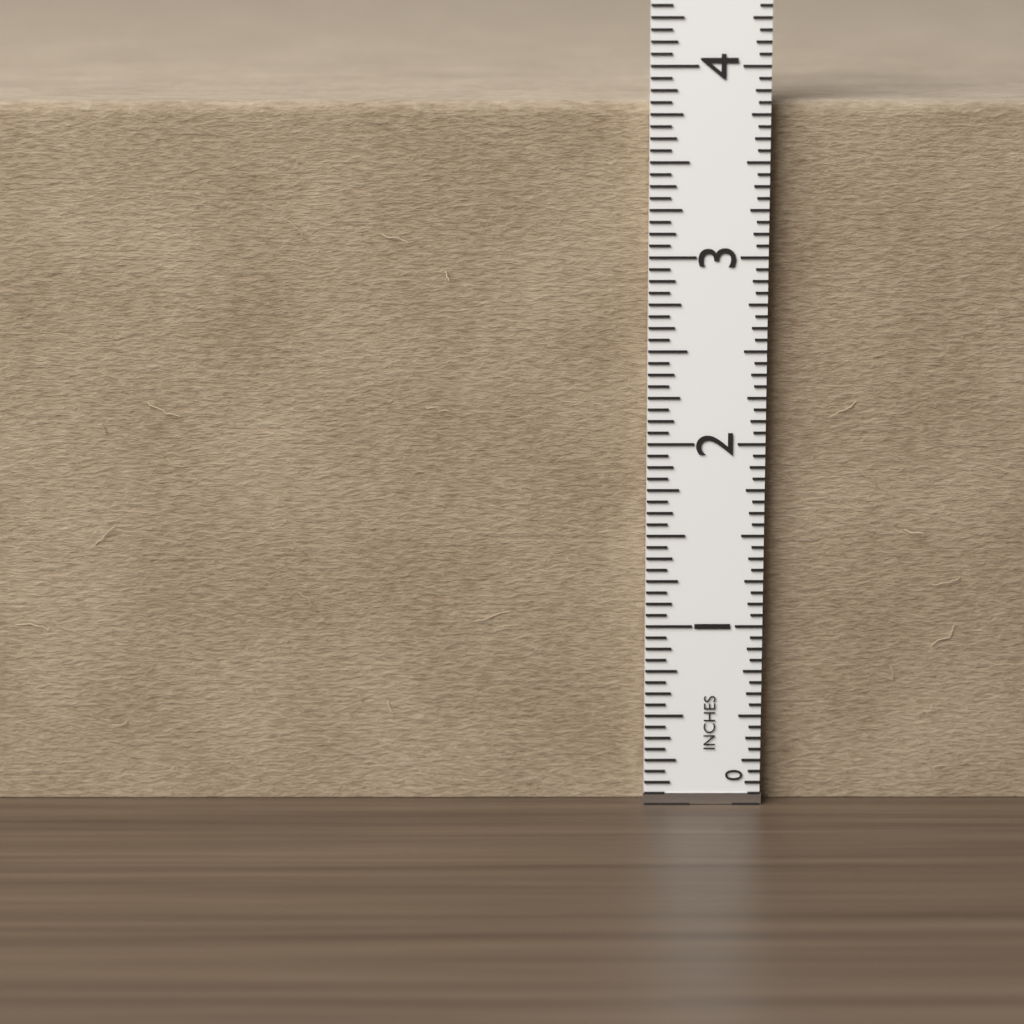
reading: 3.8125 in
